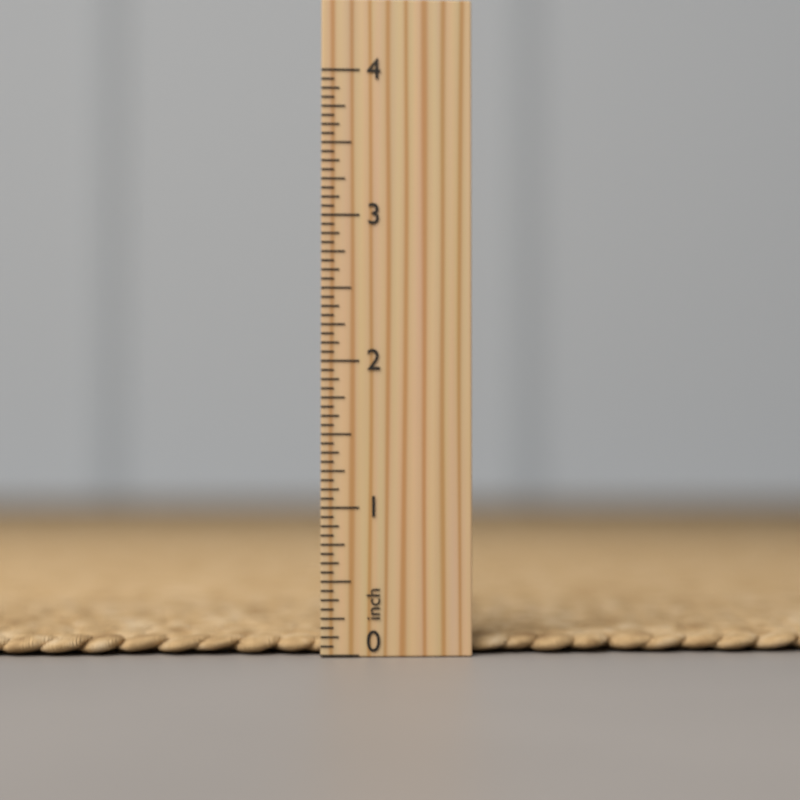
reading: 0.1250 inch
